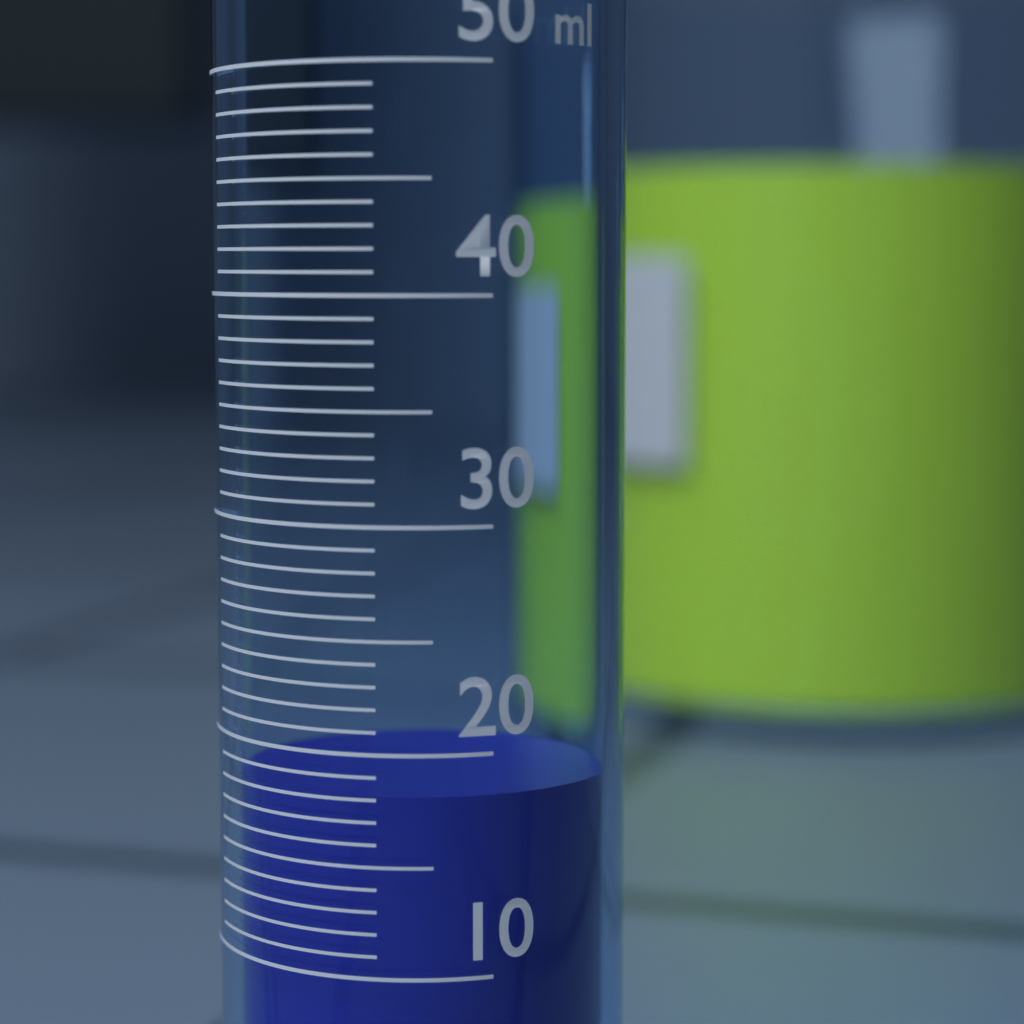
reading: 18 ml
